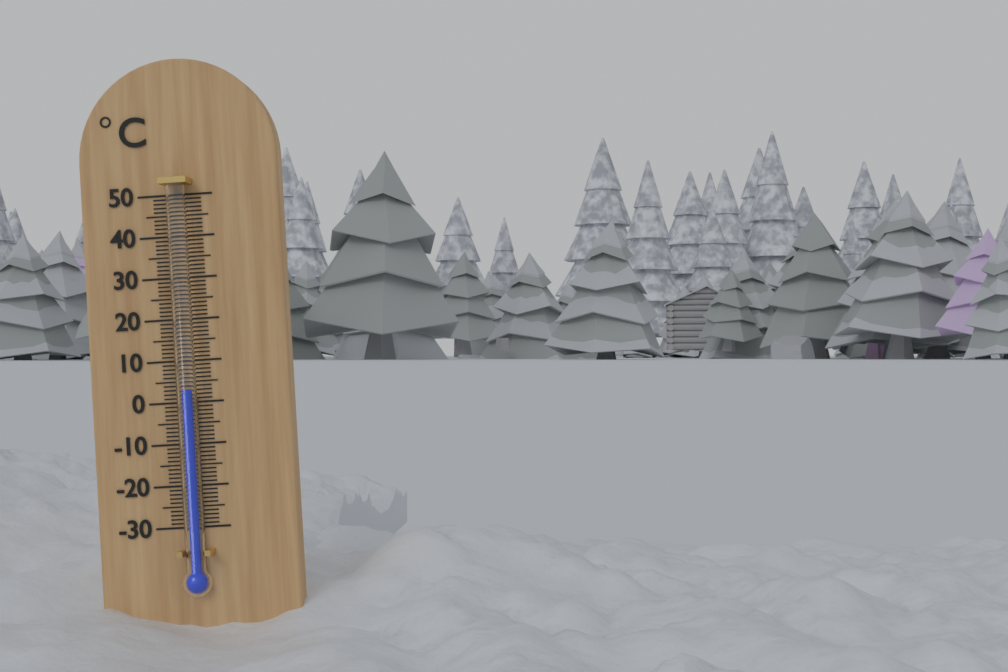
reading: 3 °C
